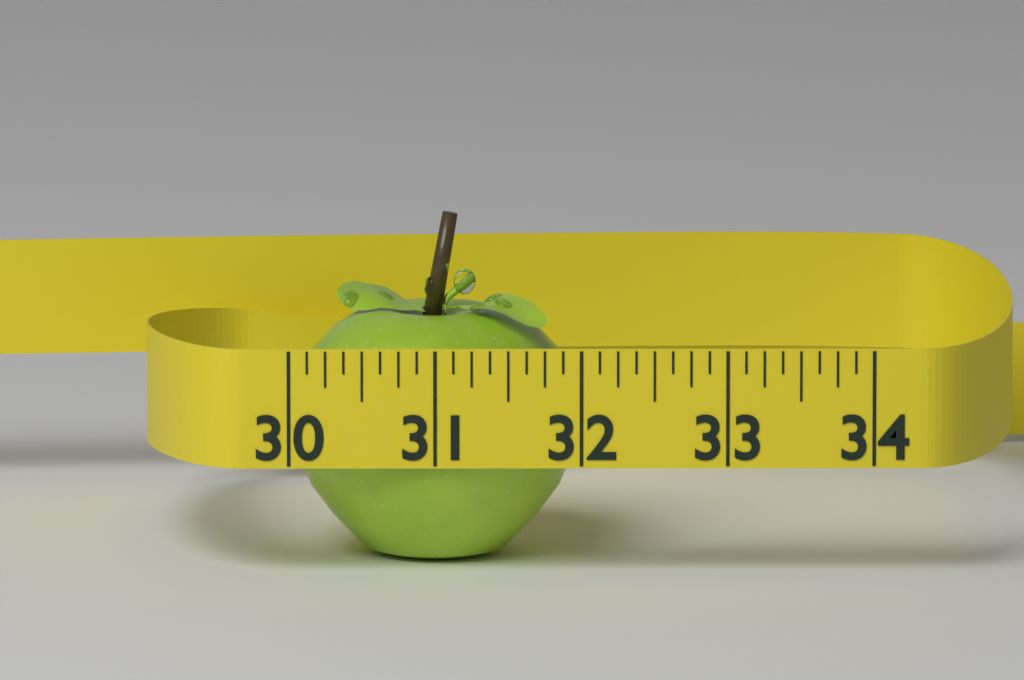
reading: 32.000 (no unit)
